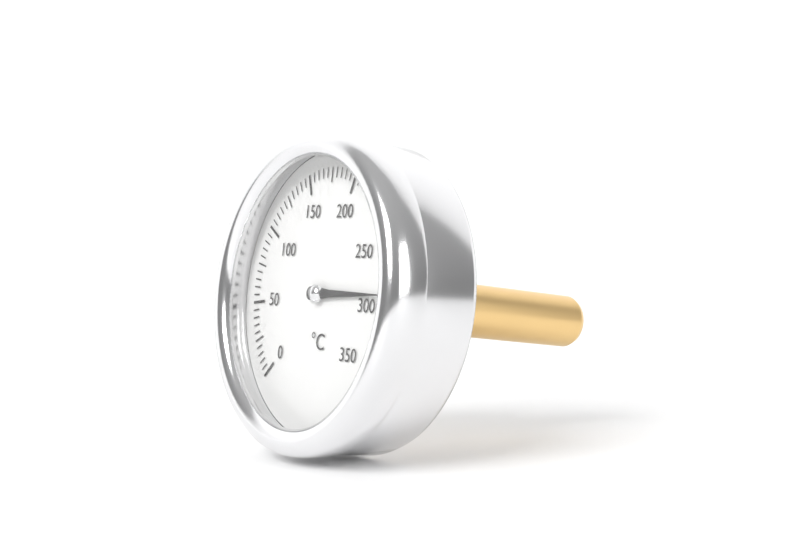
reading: 290 °C
